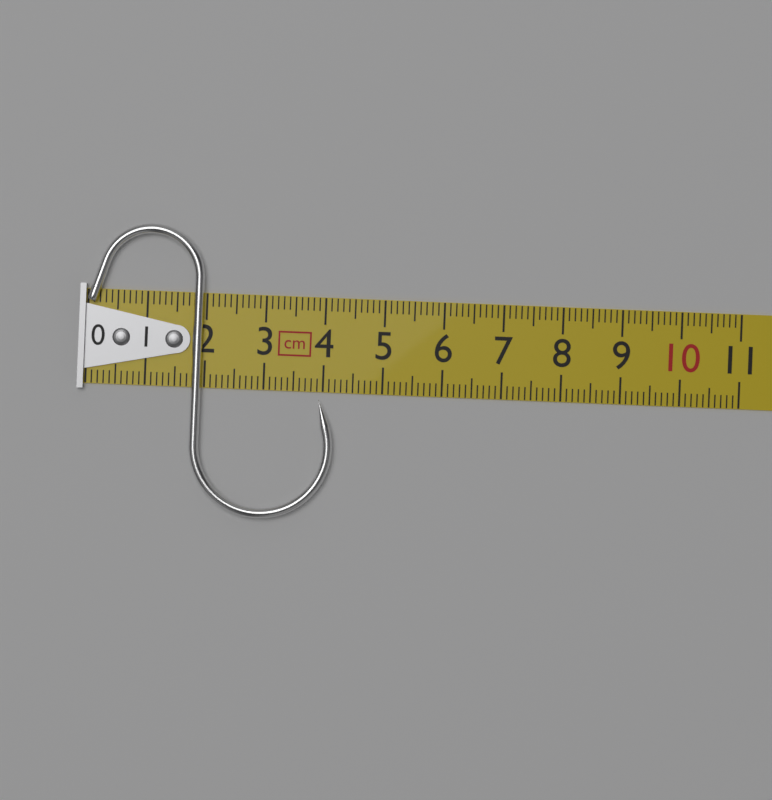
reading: 4.2 cm
